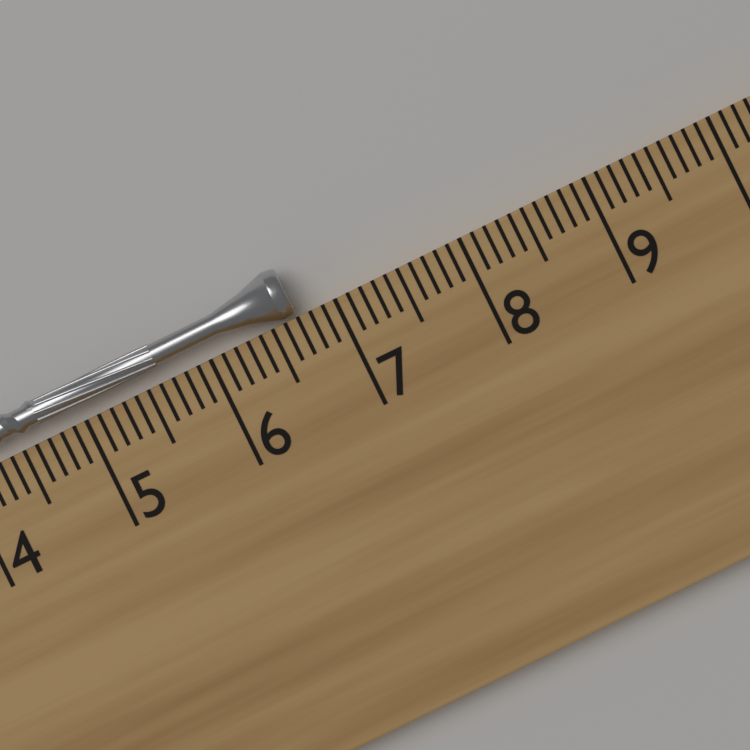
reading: 6.7 cm
